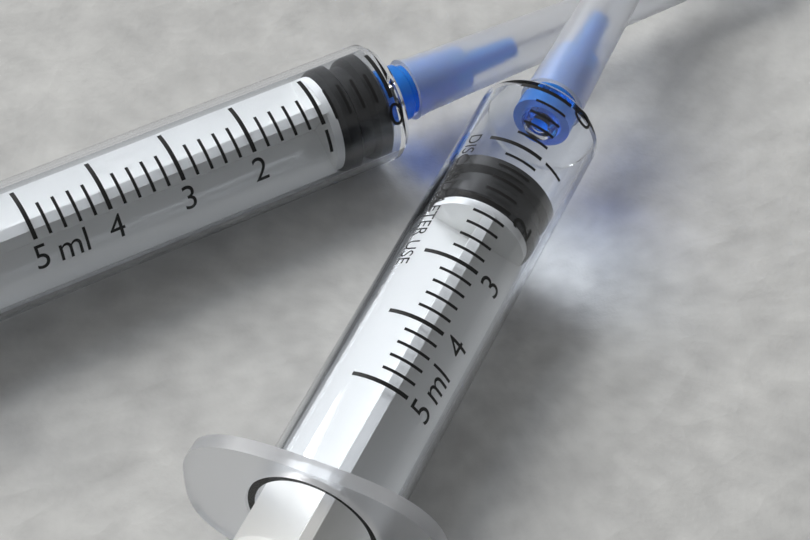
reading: 1.2 ml
